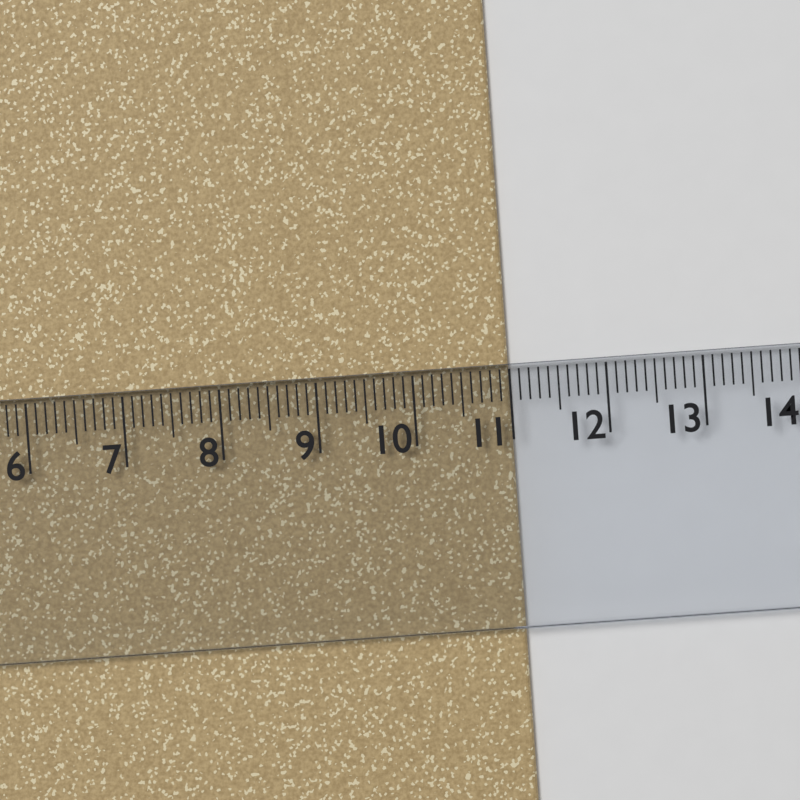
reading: 11.0 cm
